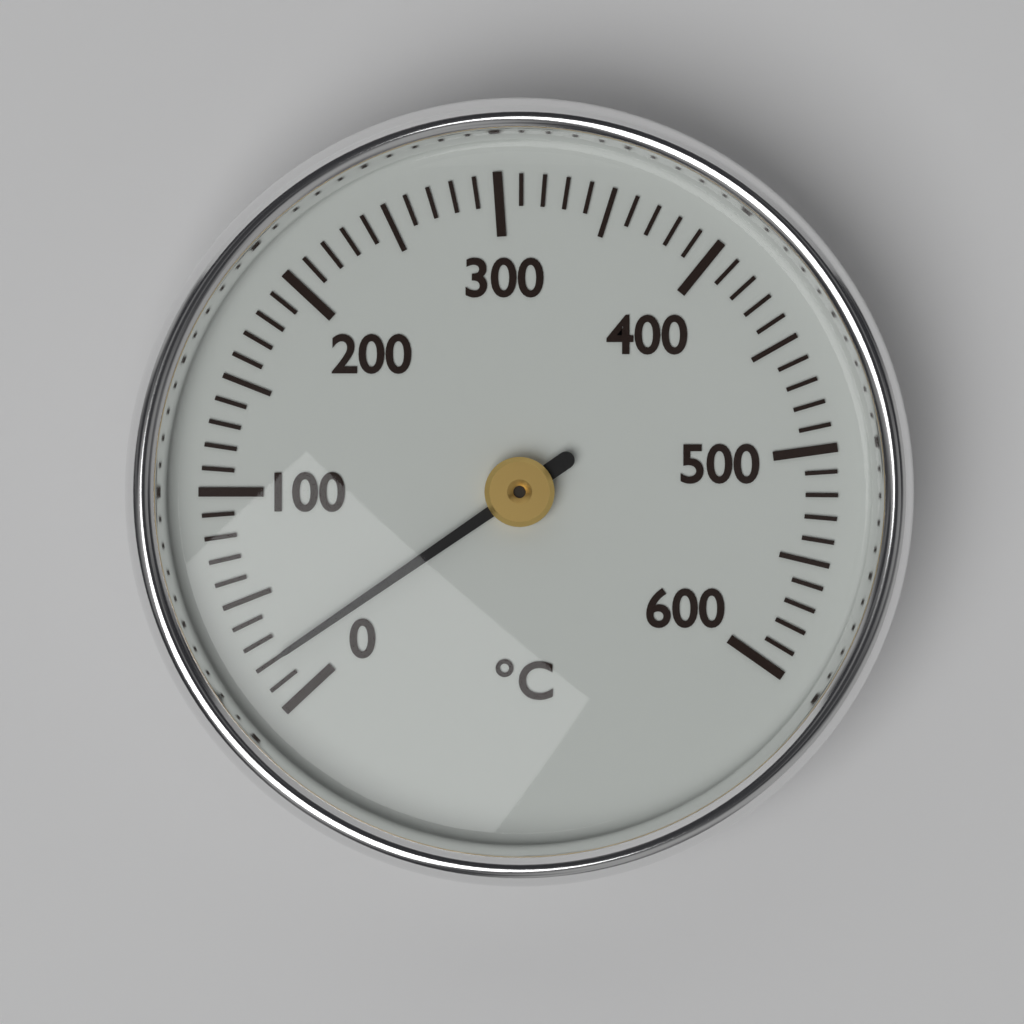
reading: 20 °C
